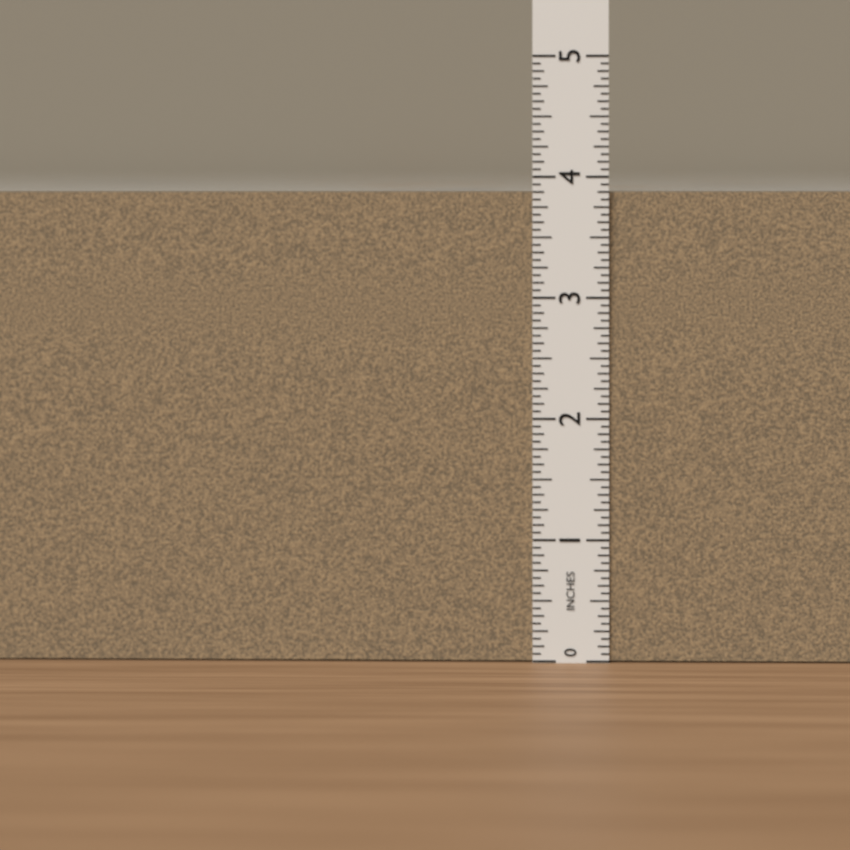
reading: 3.8750 in
